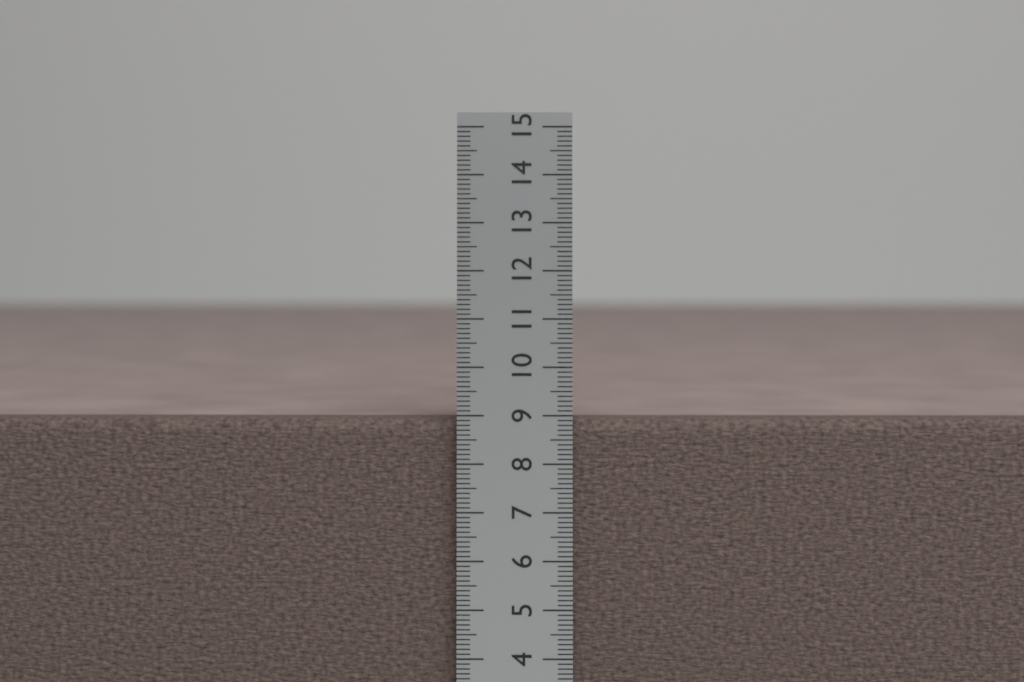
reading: 8.9 cm
